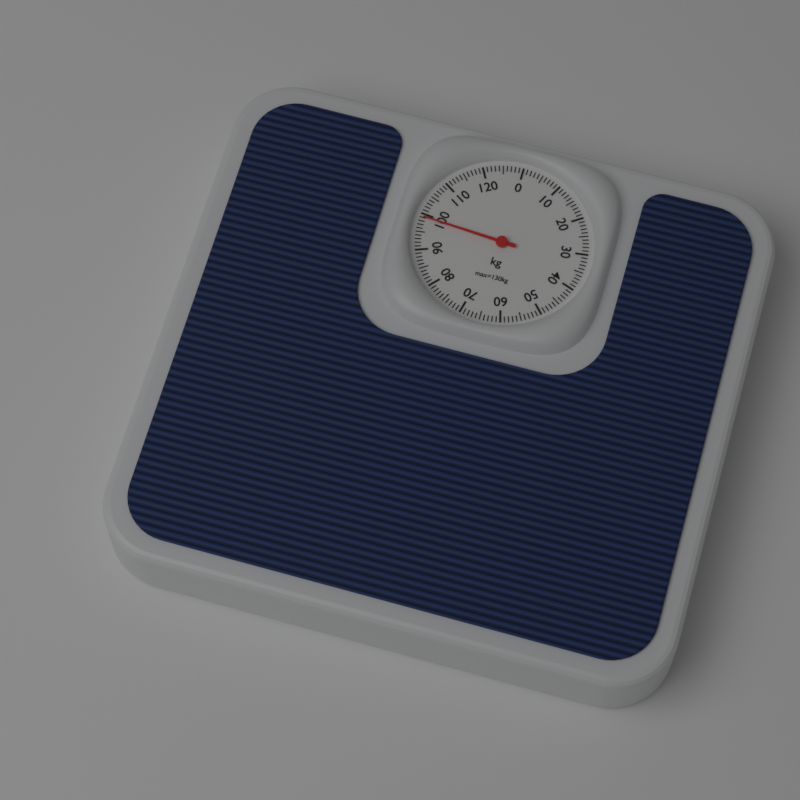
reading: 99 kg
